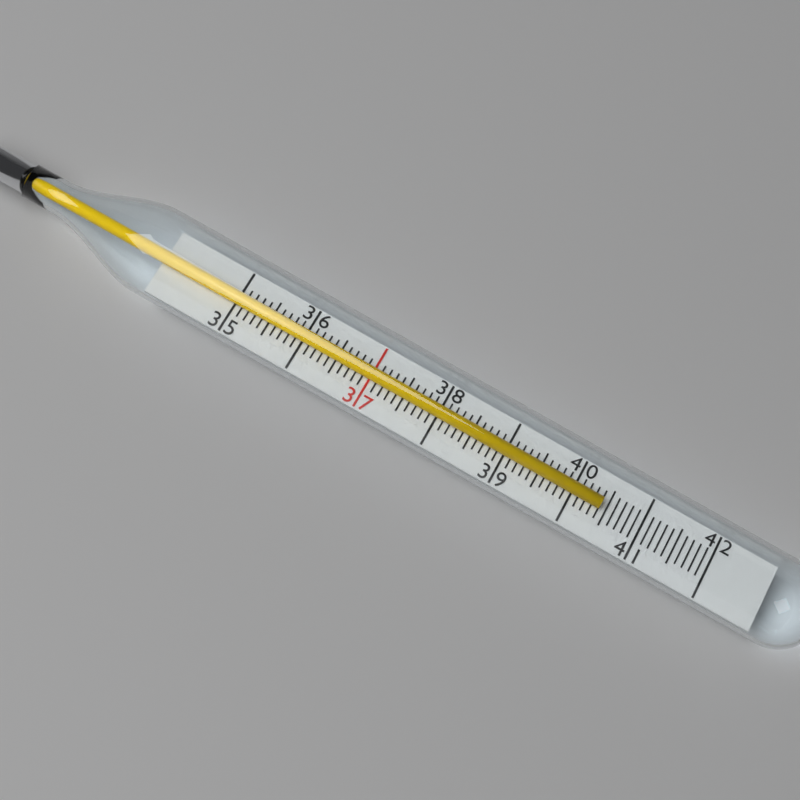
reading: 40.4 (no unit)
